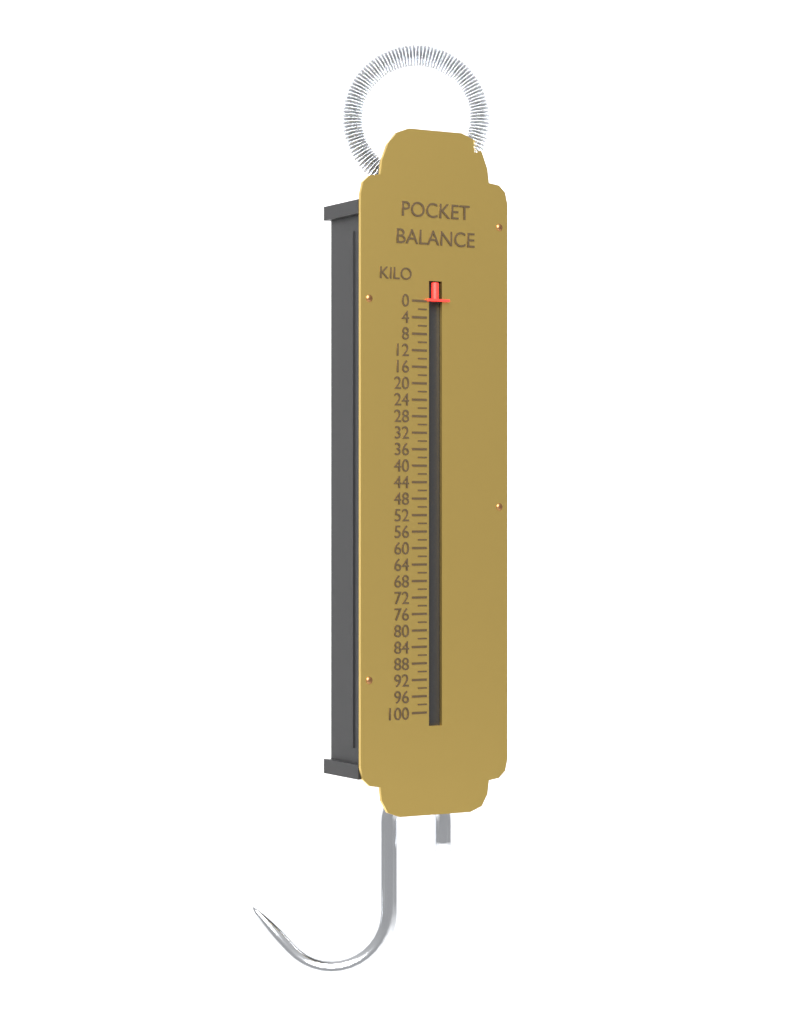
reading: 0 kg
